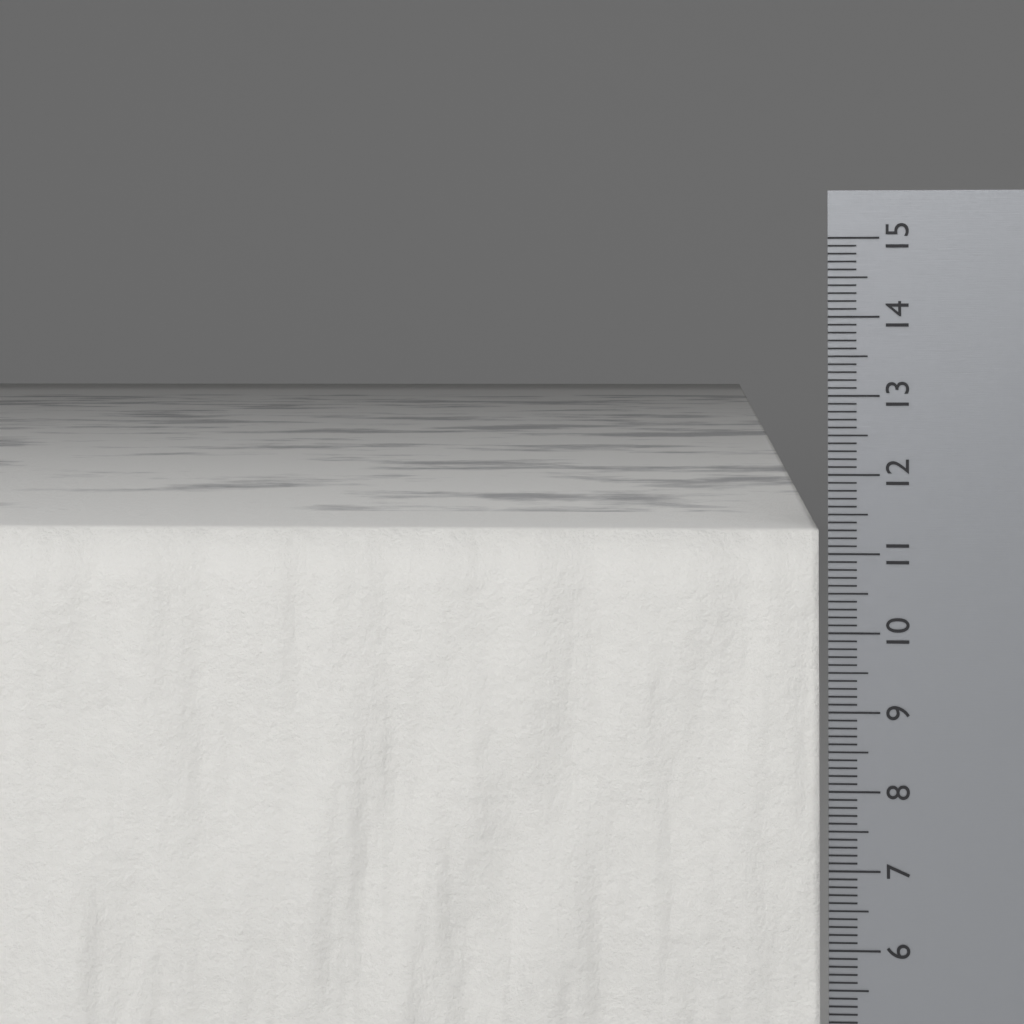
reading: 11.3 cm
